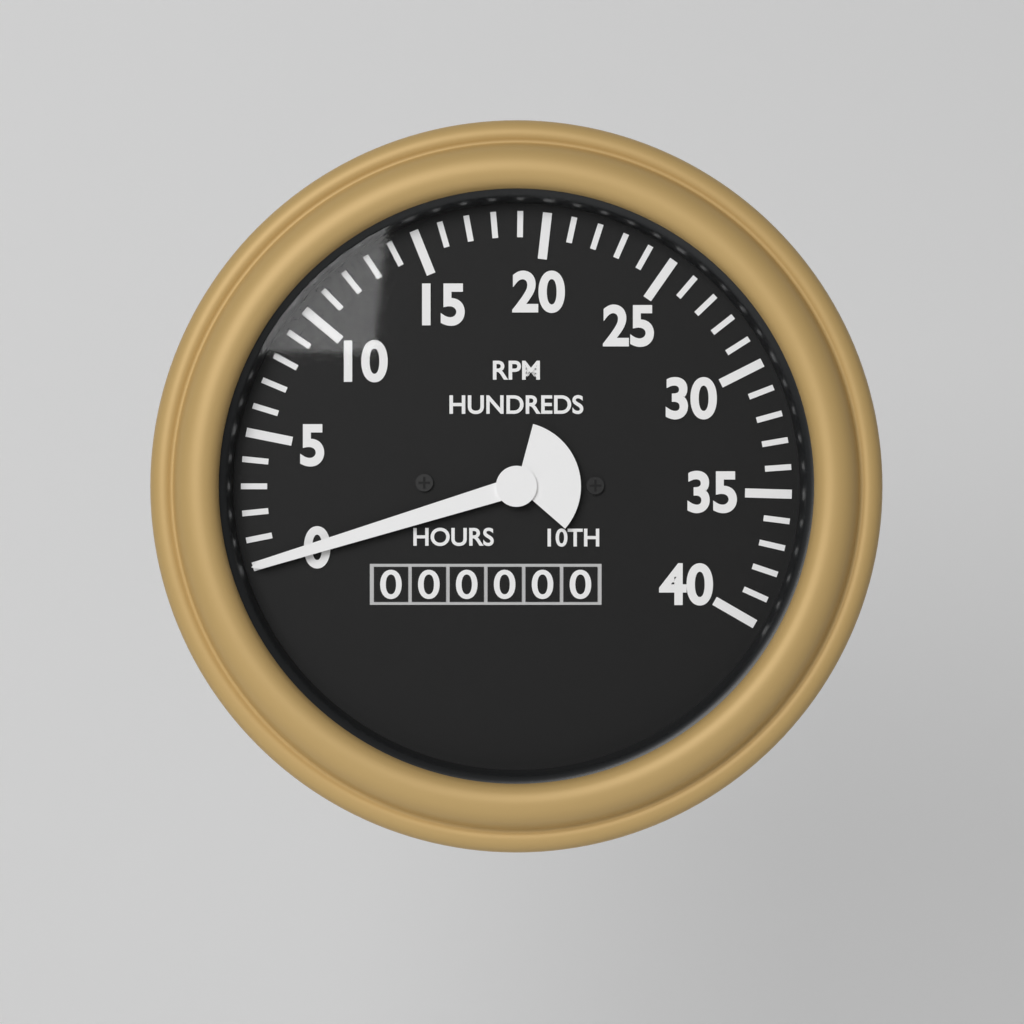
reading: 0 RPM
